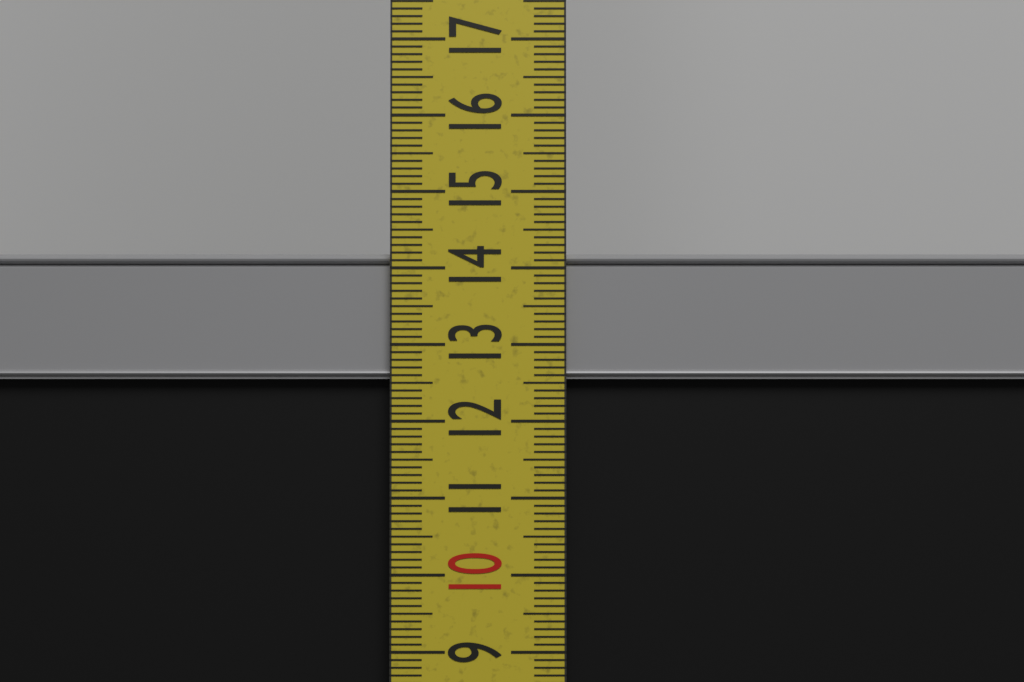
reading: 14.2 cm
